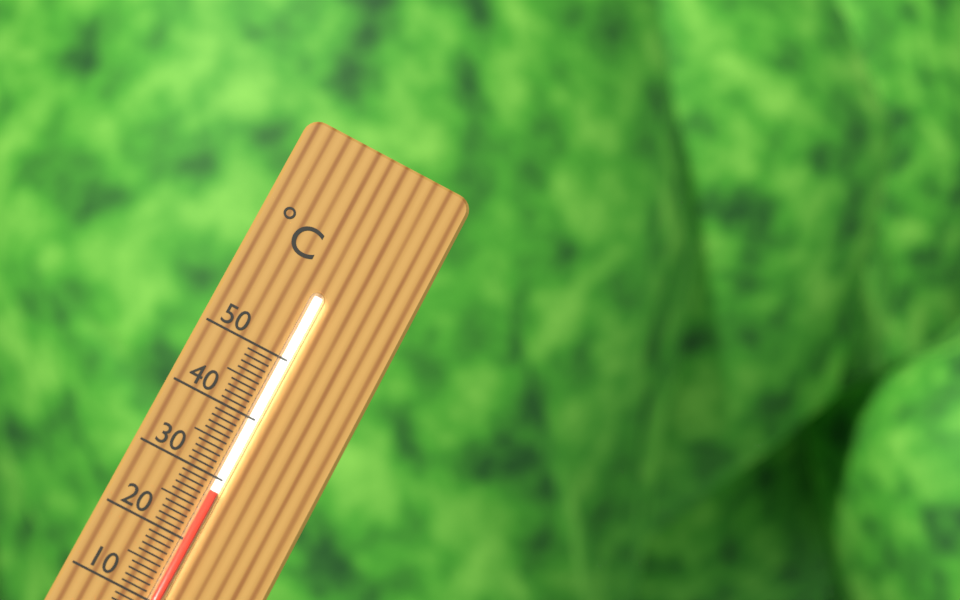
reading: 28 °C
